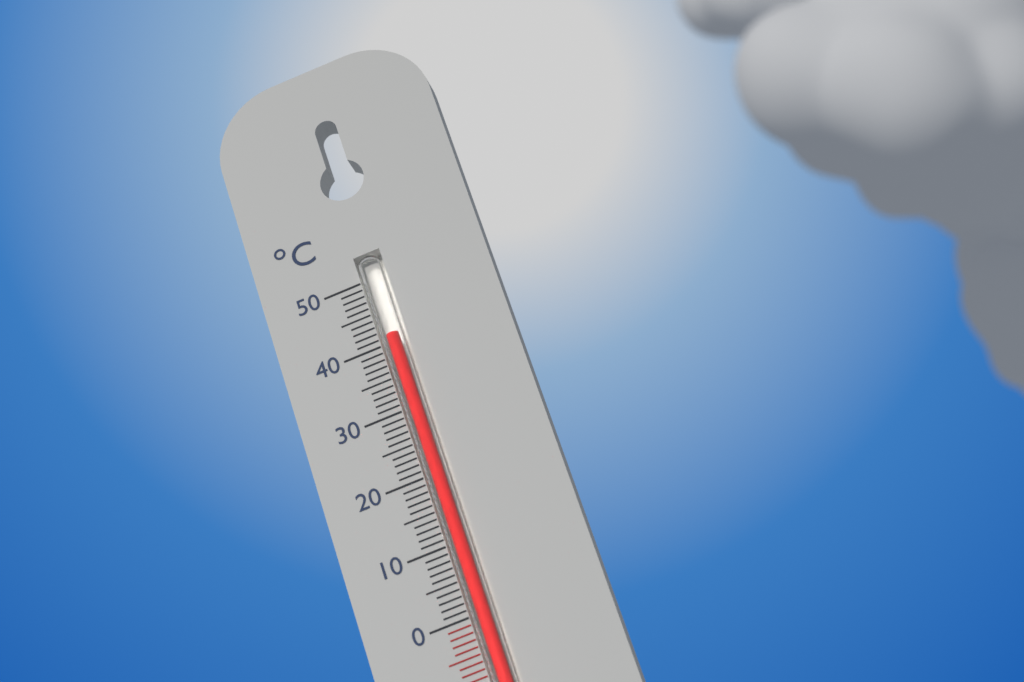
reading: 41 °C
